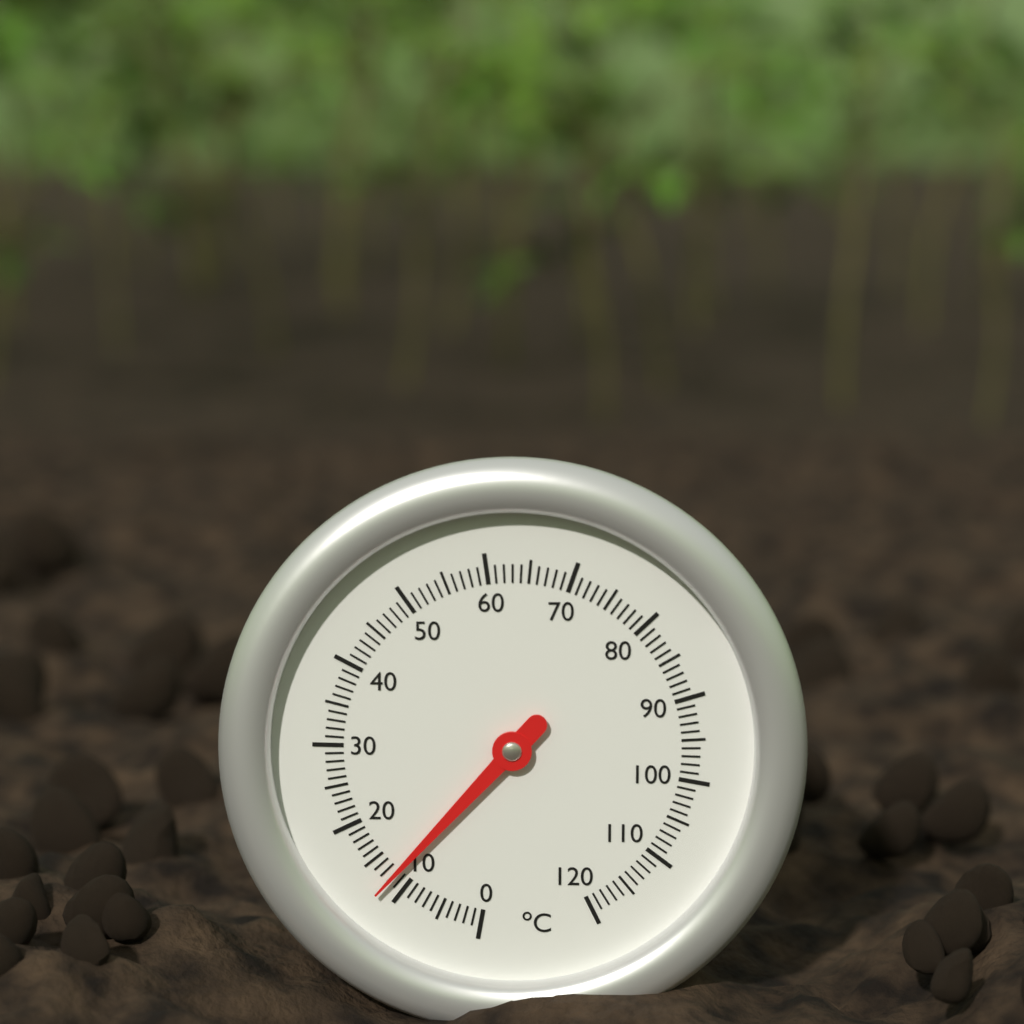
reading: 12 °C
